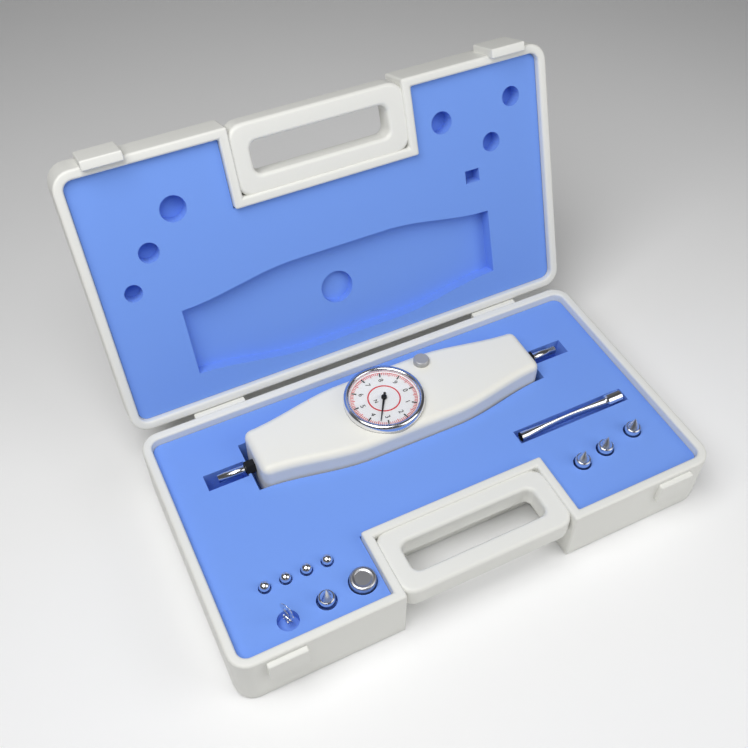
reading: 3.4 N
